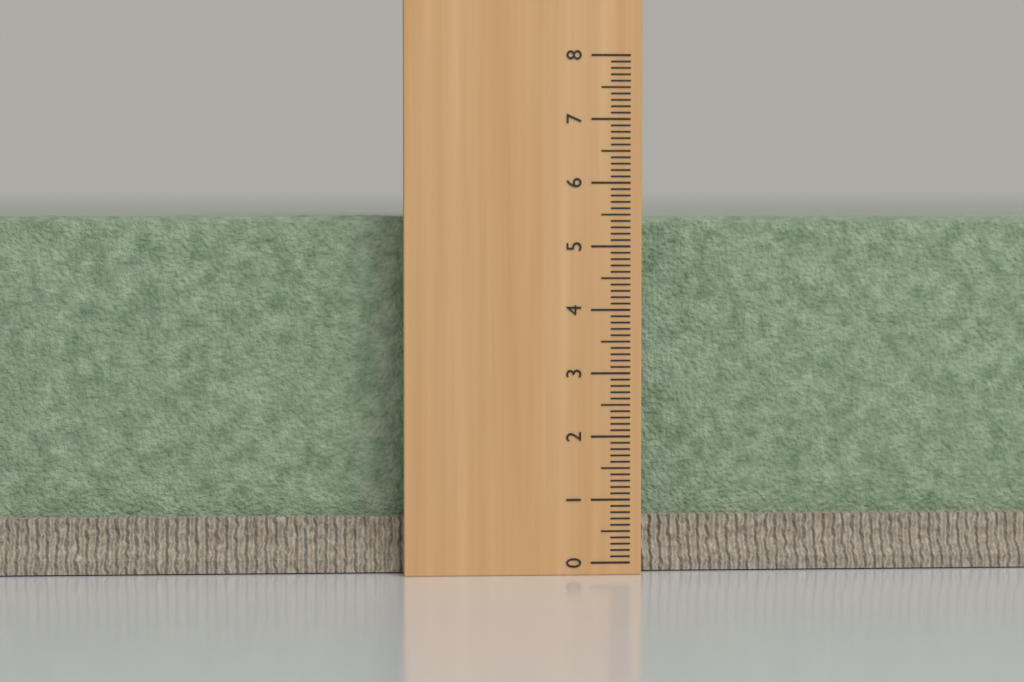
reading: 5.5 (no unit)
